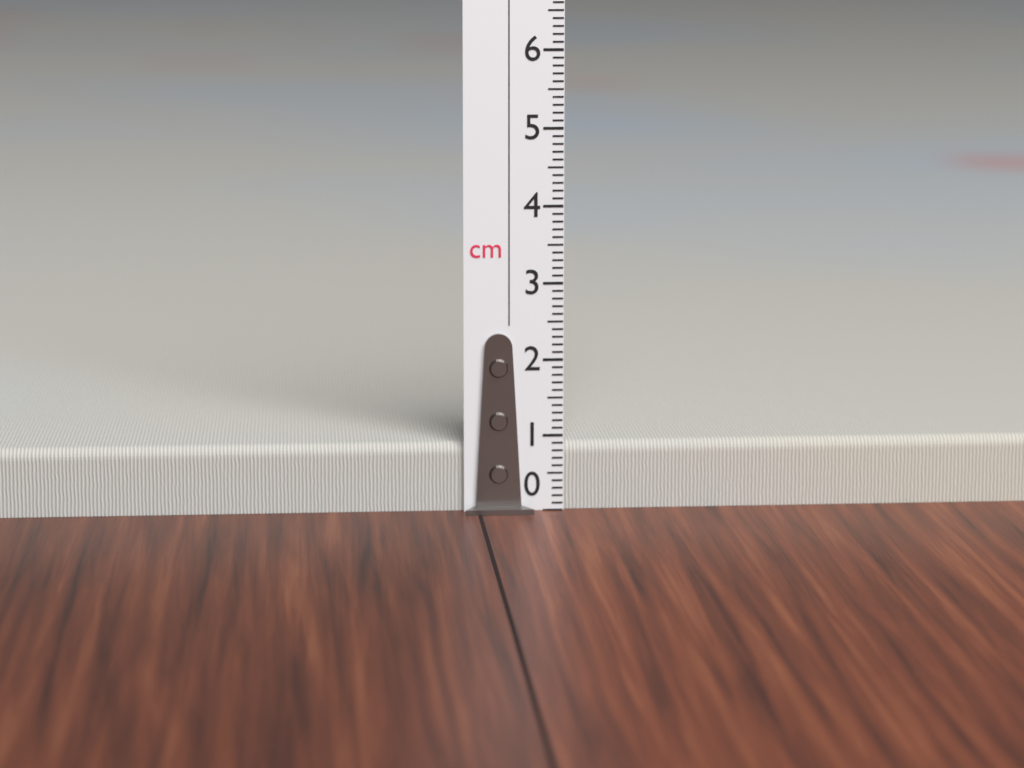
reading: 0.9 cm
